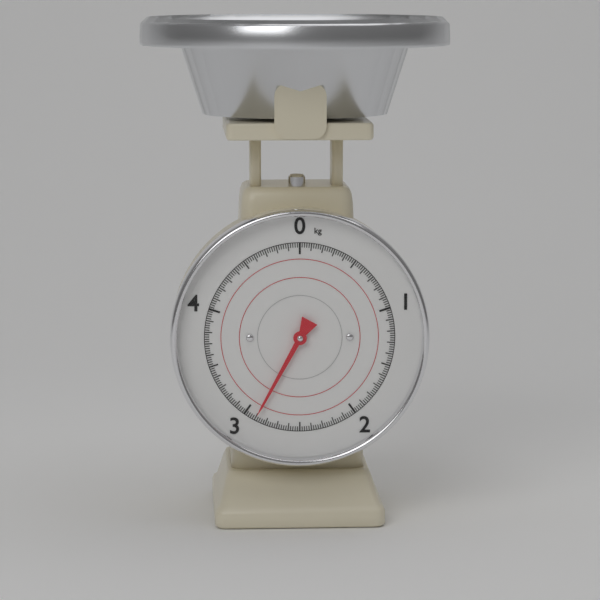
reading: 2.90 kg
